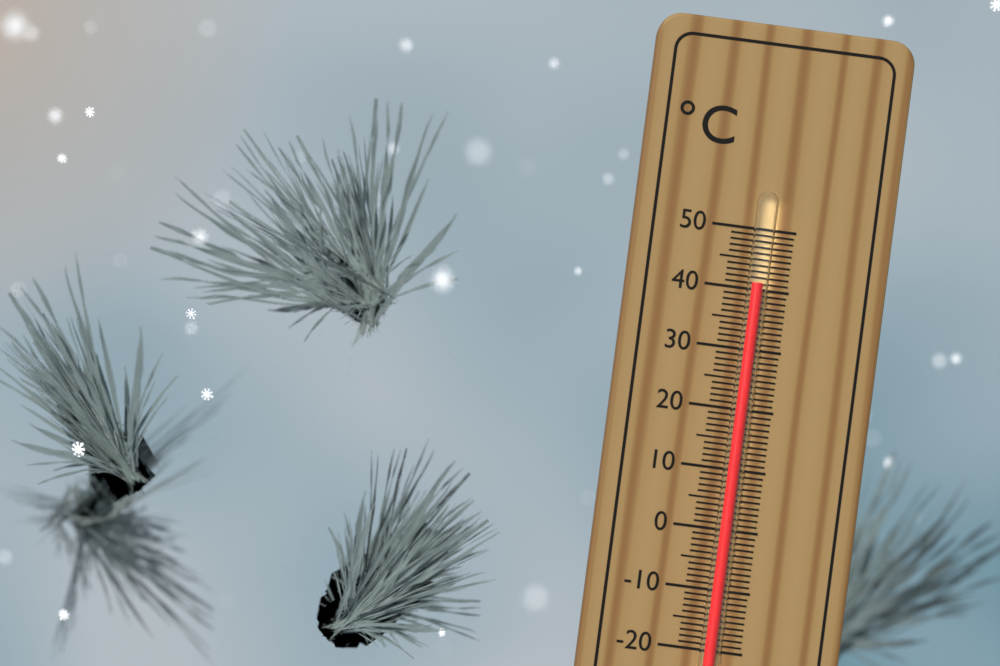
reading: 41 °C
